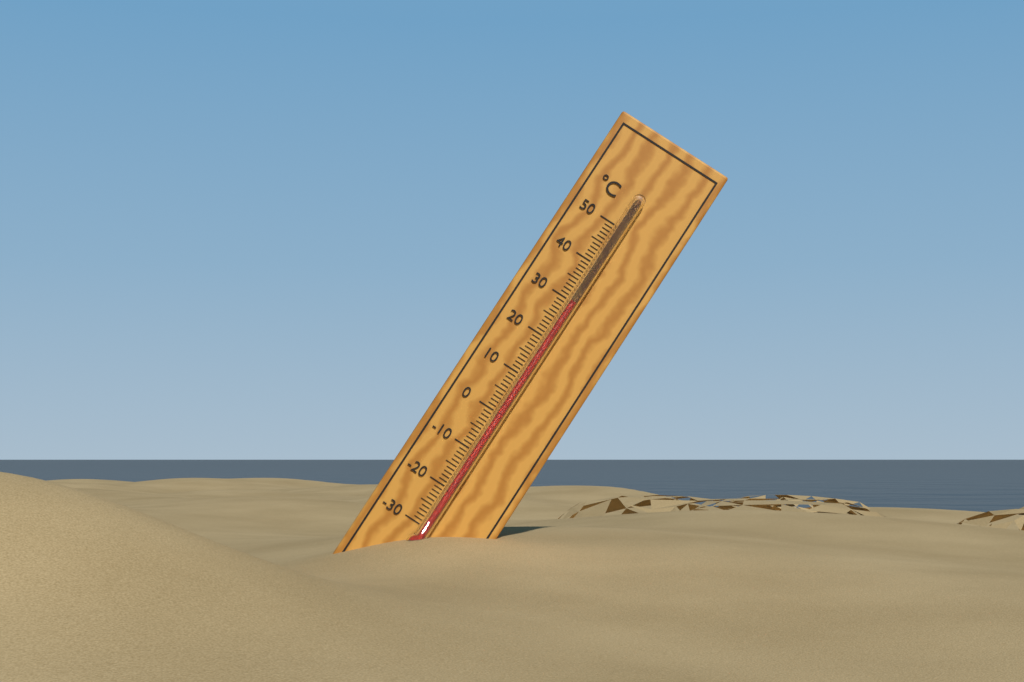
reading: 30 °C
